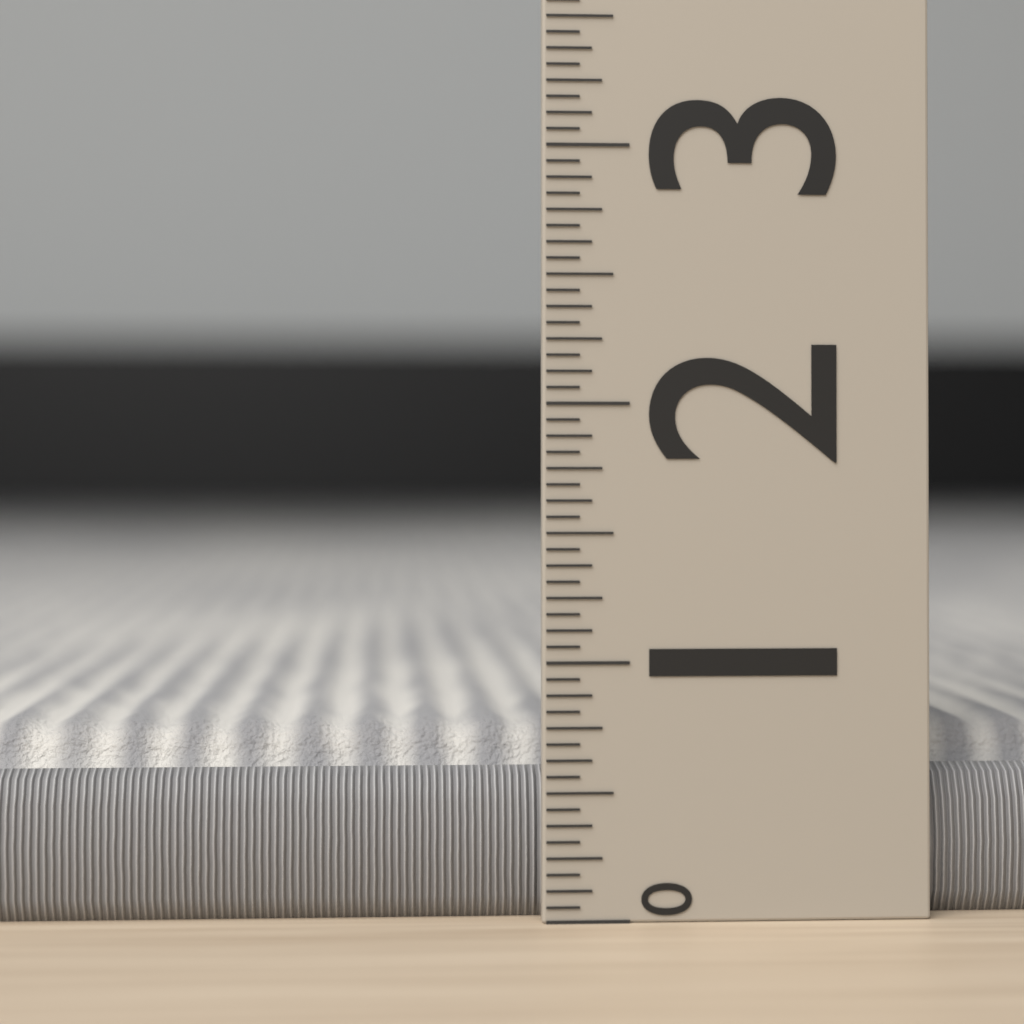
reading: 0.7500 (no unit)
